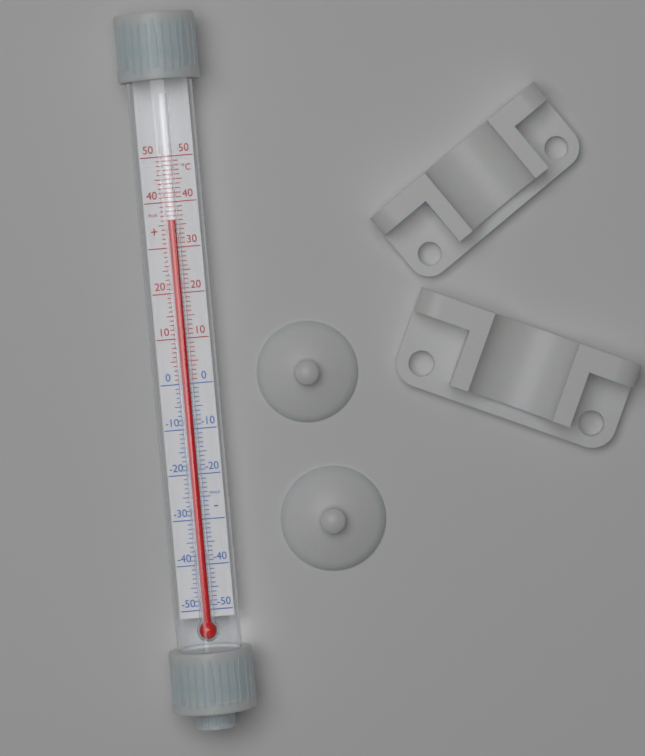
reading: 36 °C
